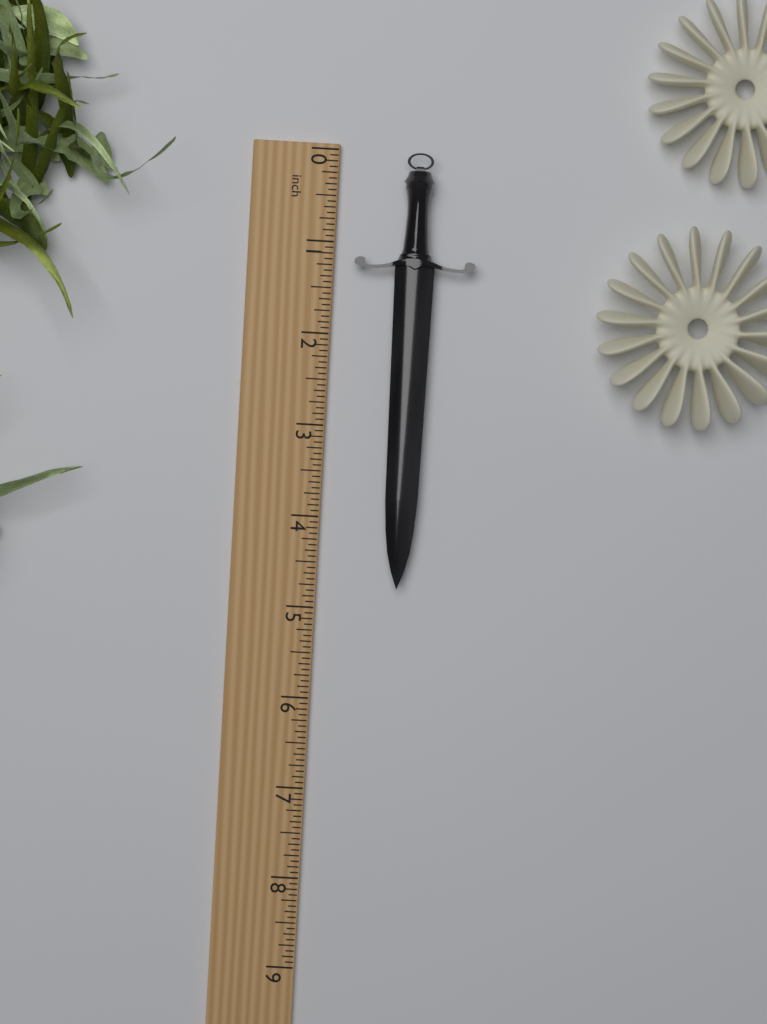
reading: 4.7500 inch
